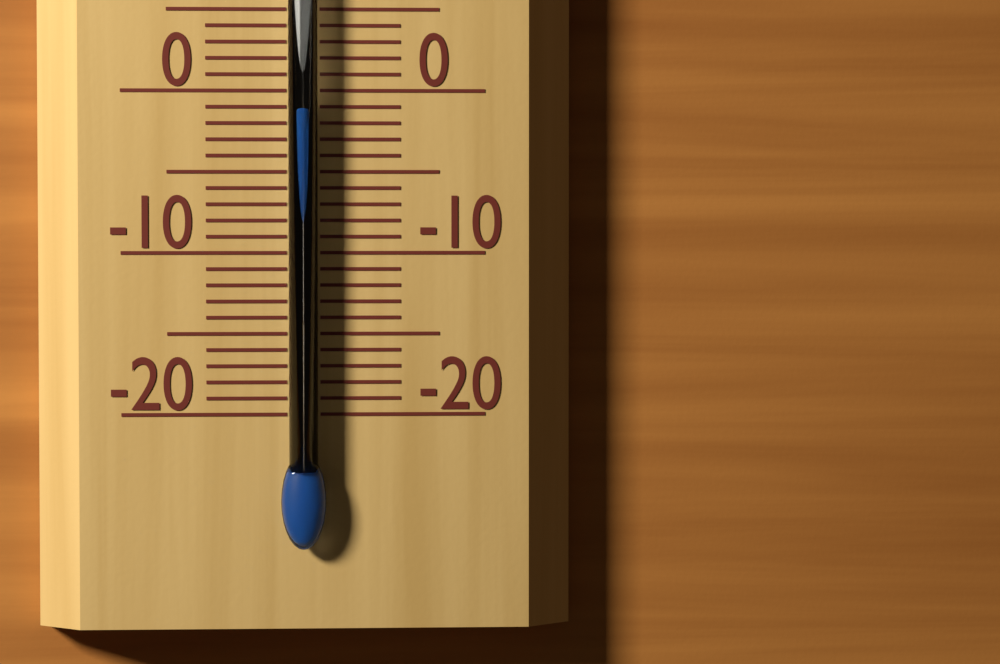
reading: -1 °C
